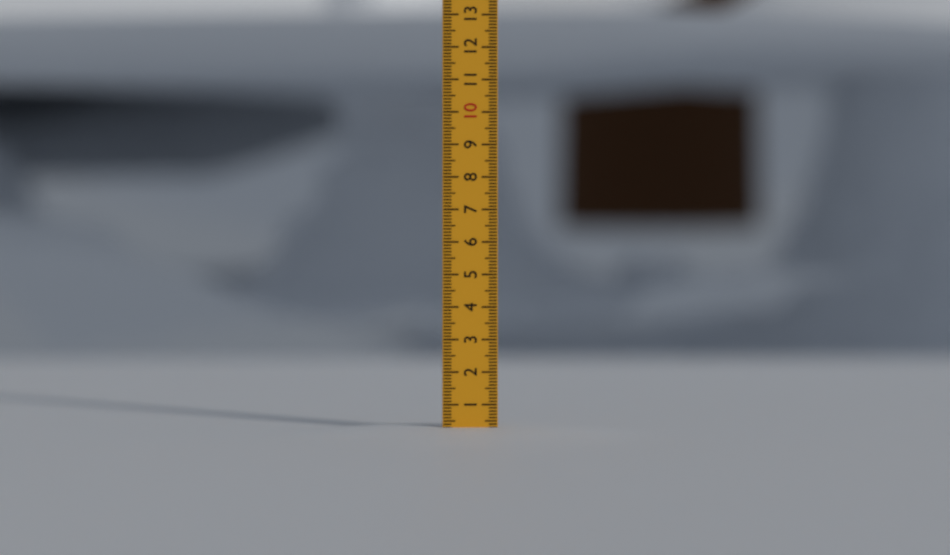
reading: 0.3 (no unit)
